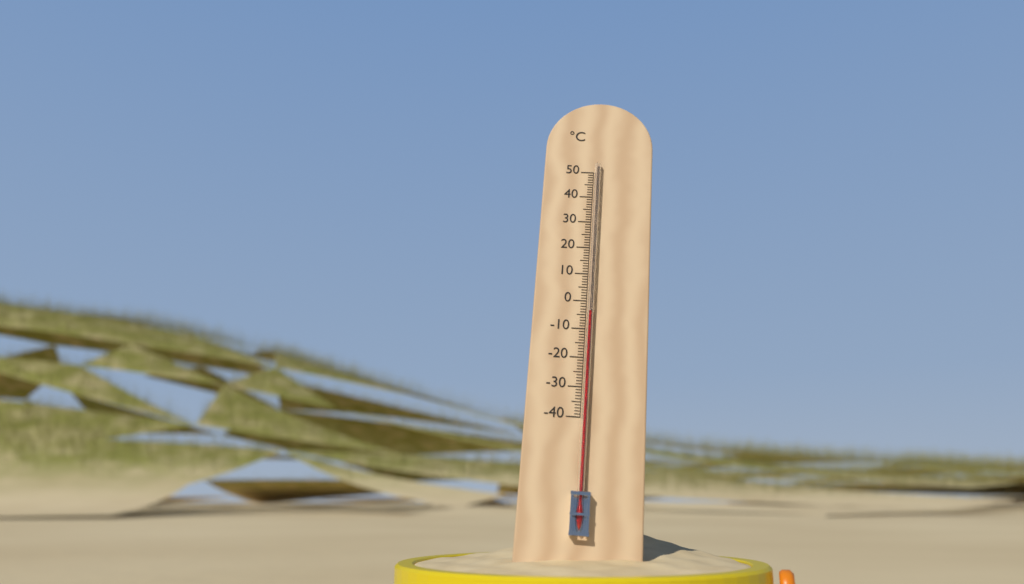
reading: -4 °C
